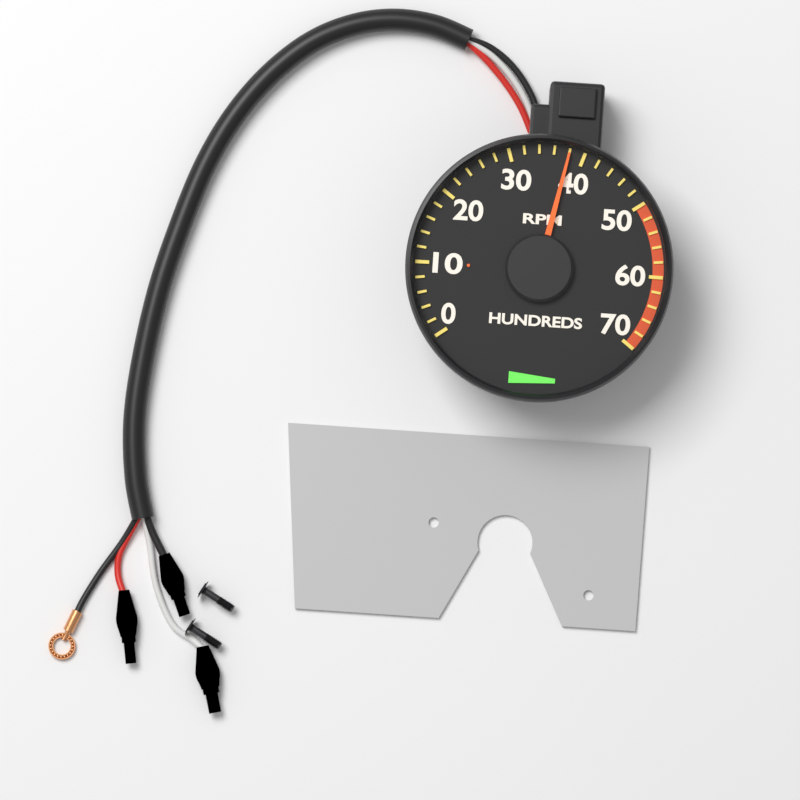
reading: 3800 RPM
